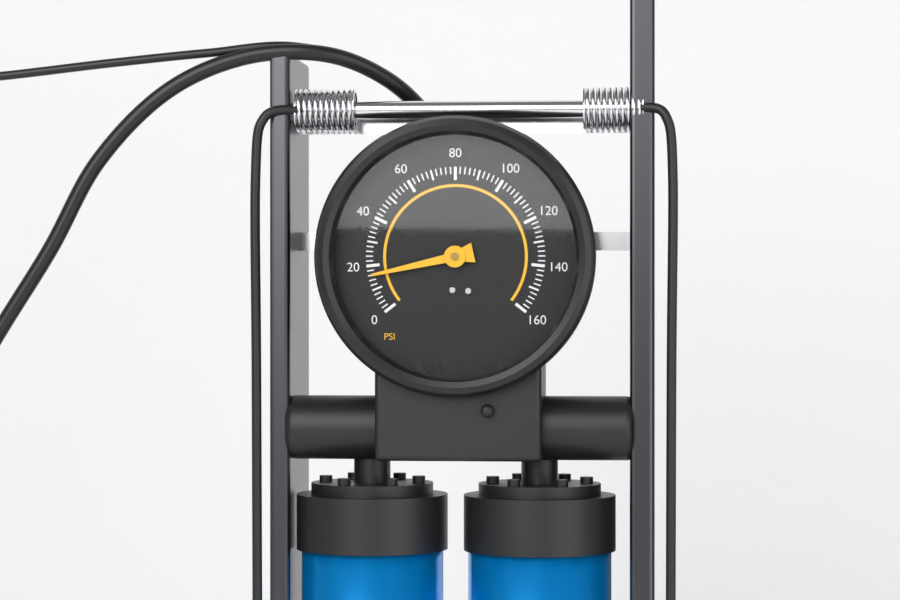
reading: 16 psi
